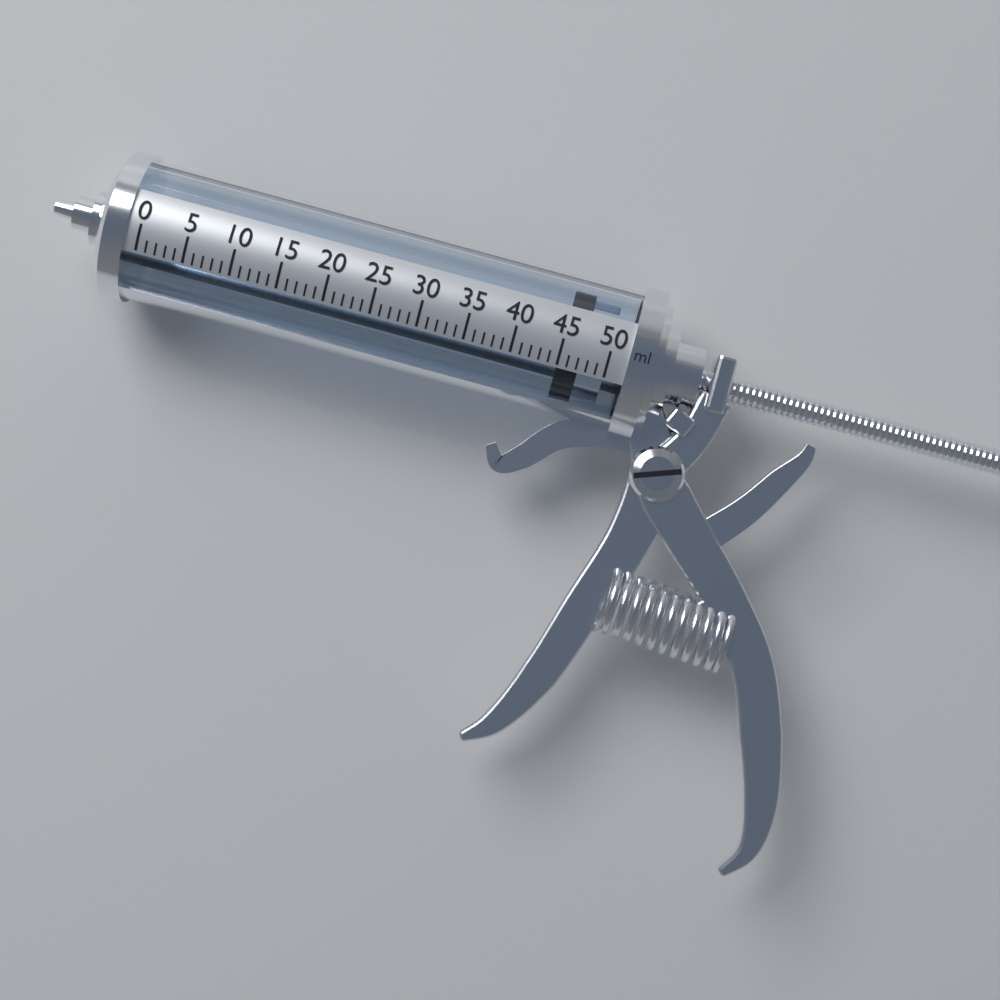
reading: 45 ml
